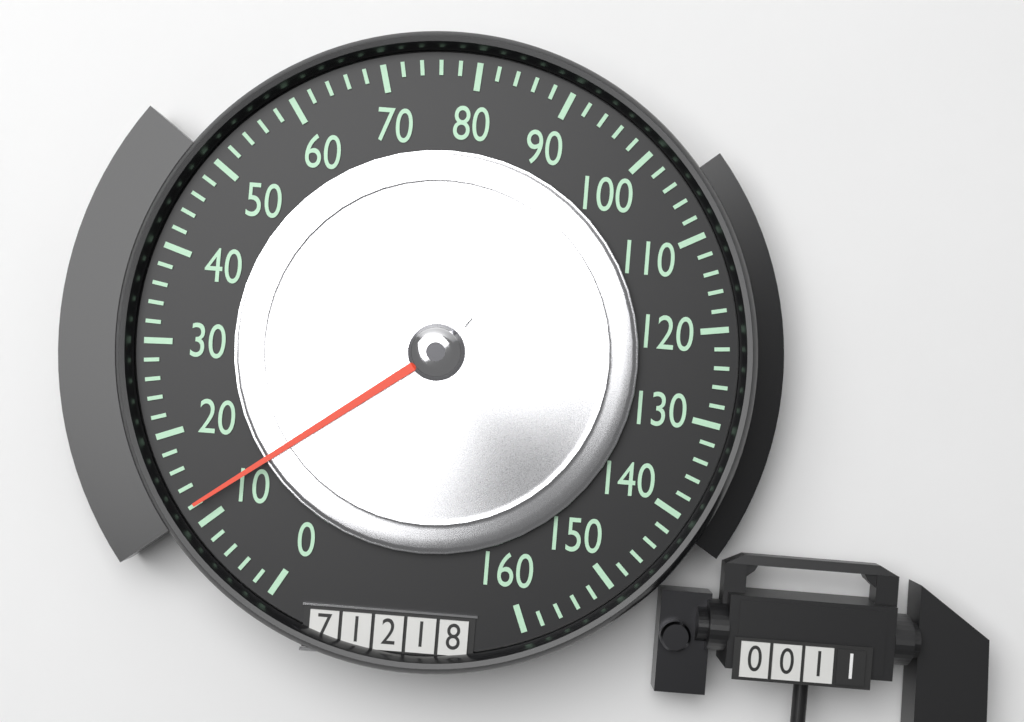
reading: 12 (no unit)
